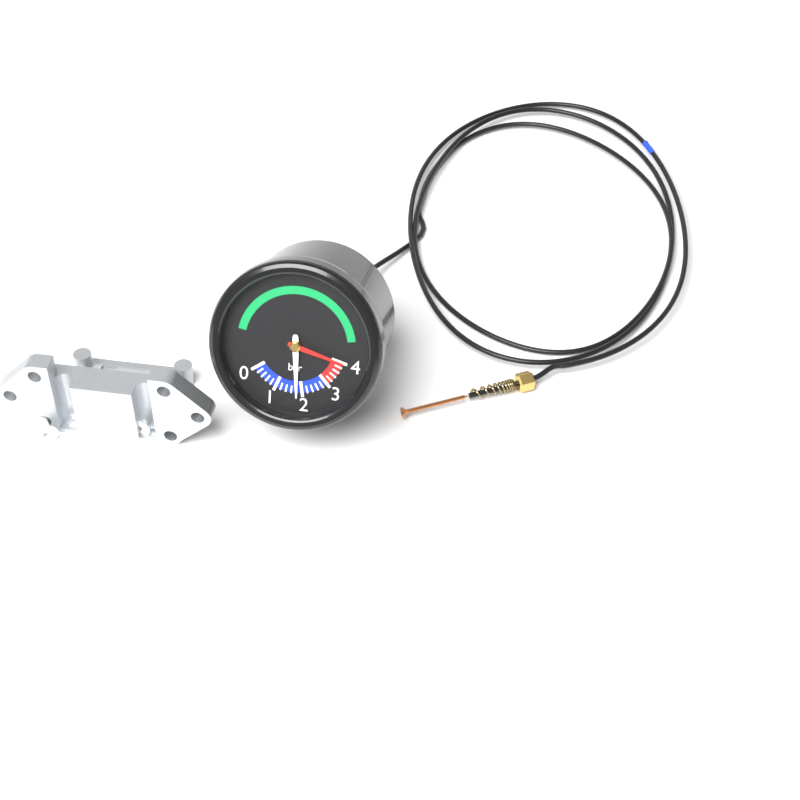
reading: 1.8 bar
